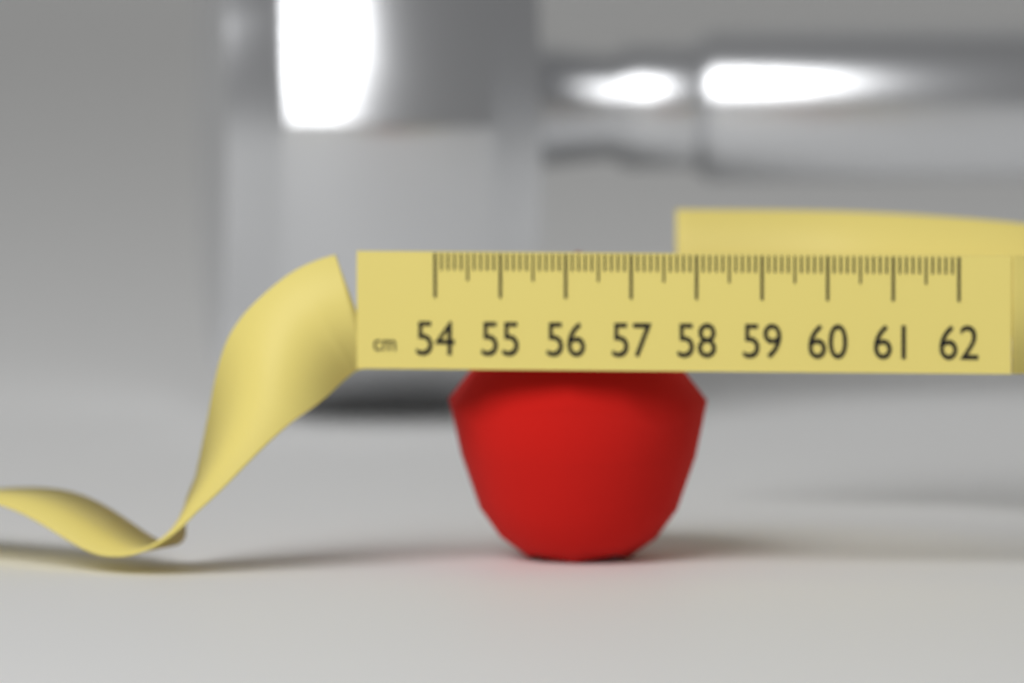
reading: 58.0 cm
